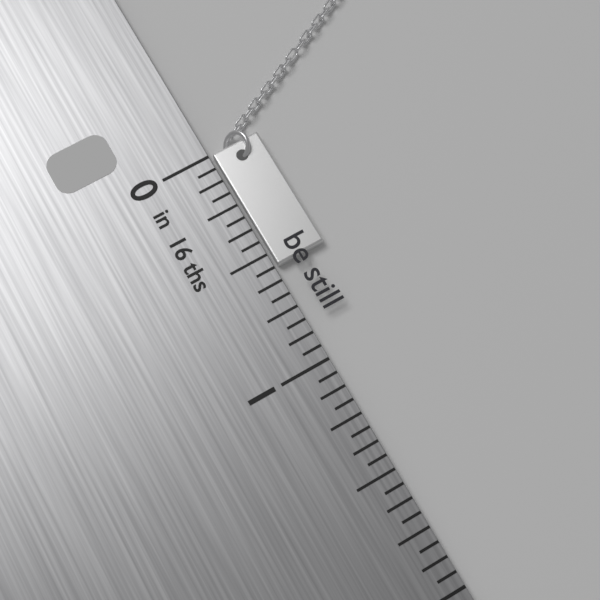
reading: 0.5625 in
